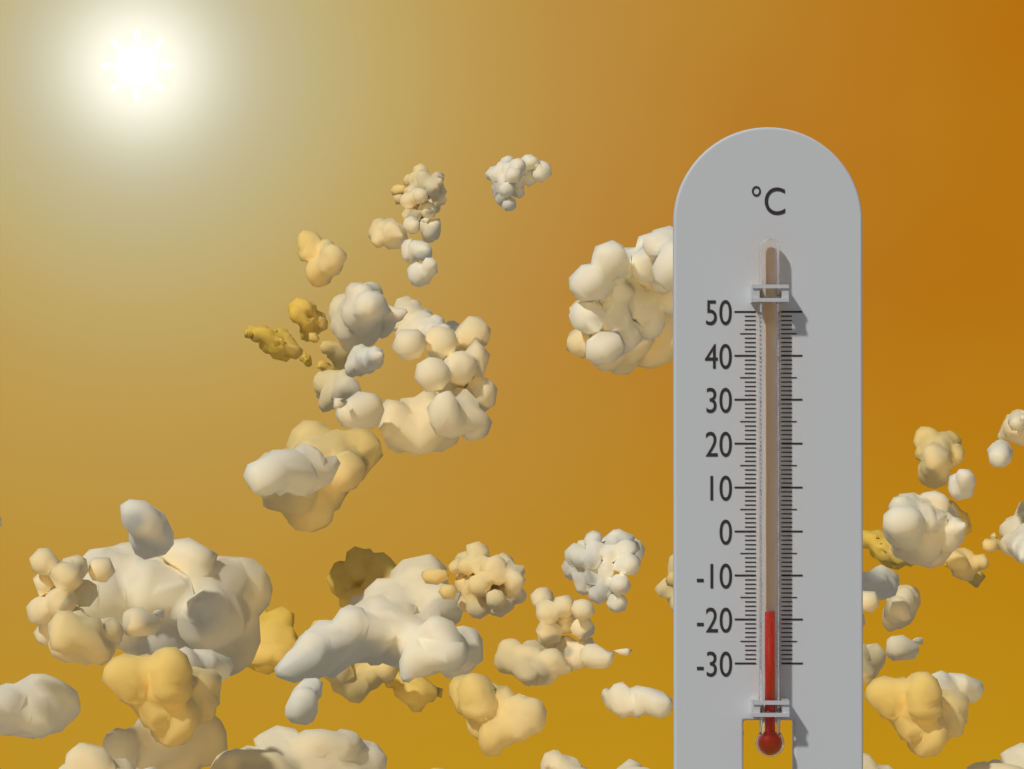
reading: -18 °C
